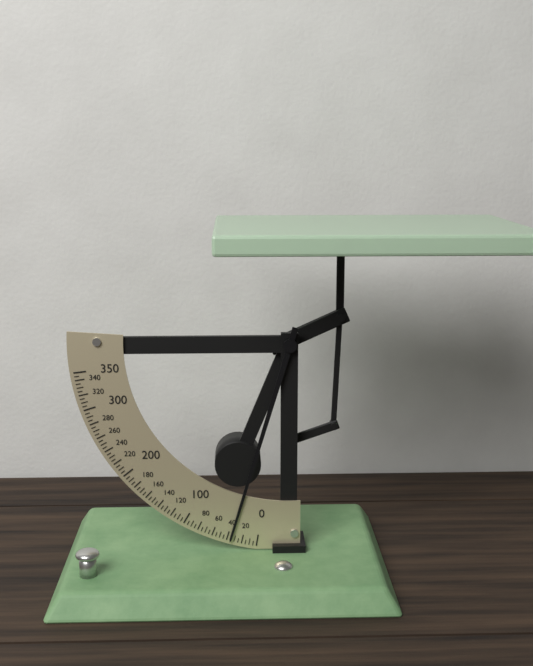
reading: 35 (no unit)
